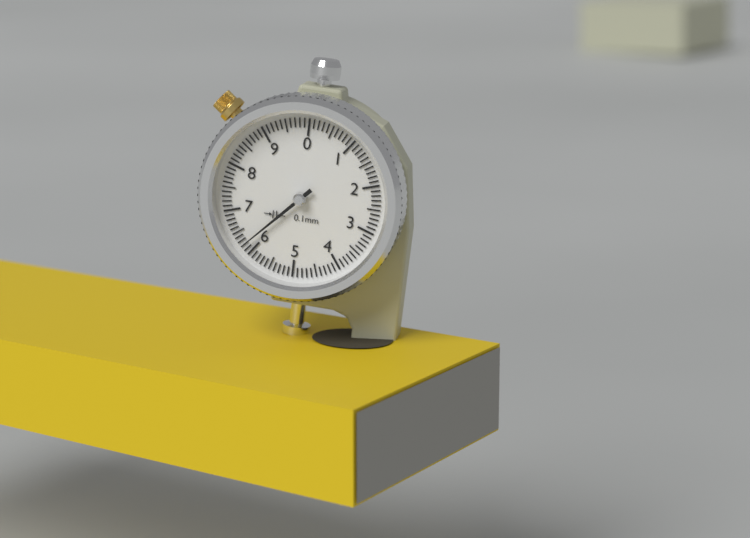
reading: 6.2 mm
